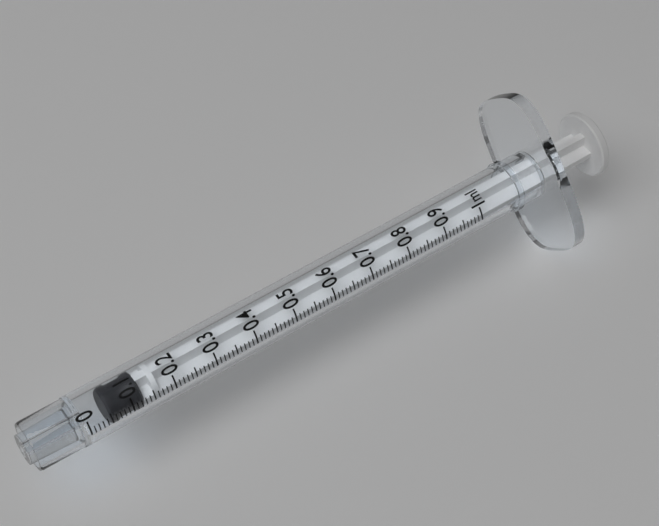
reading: 0.05 ml
